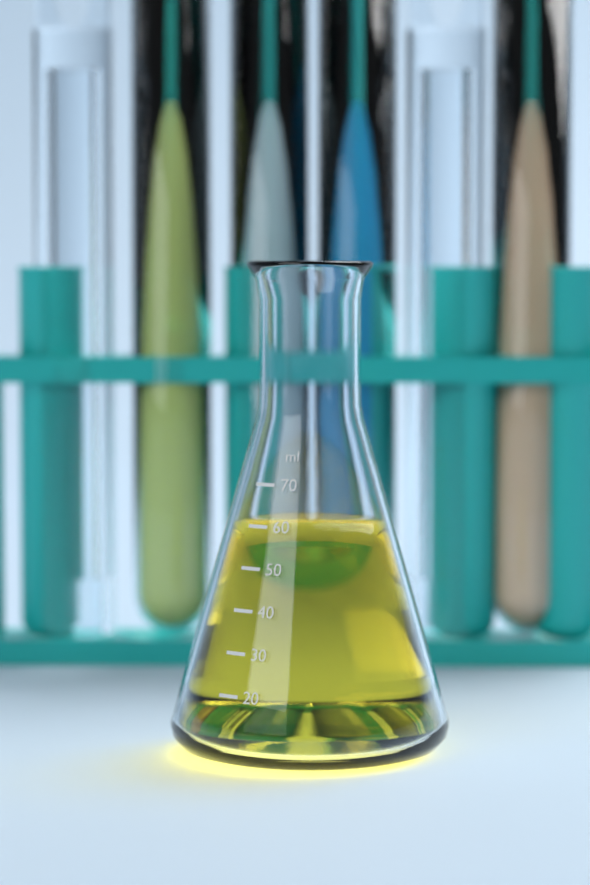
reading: 60 ml
